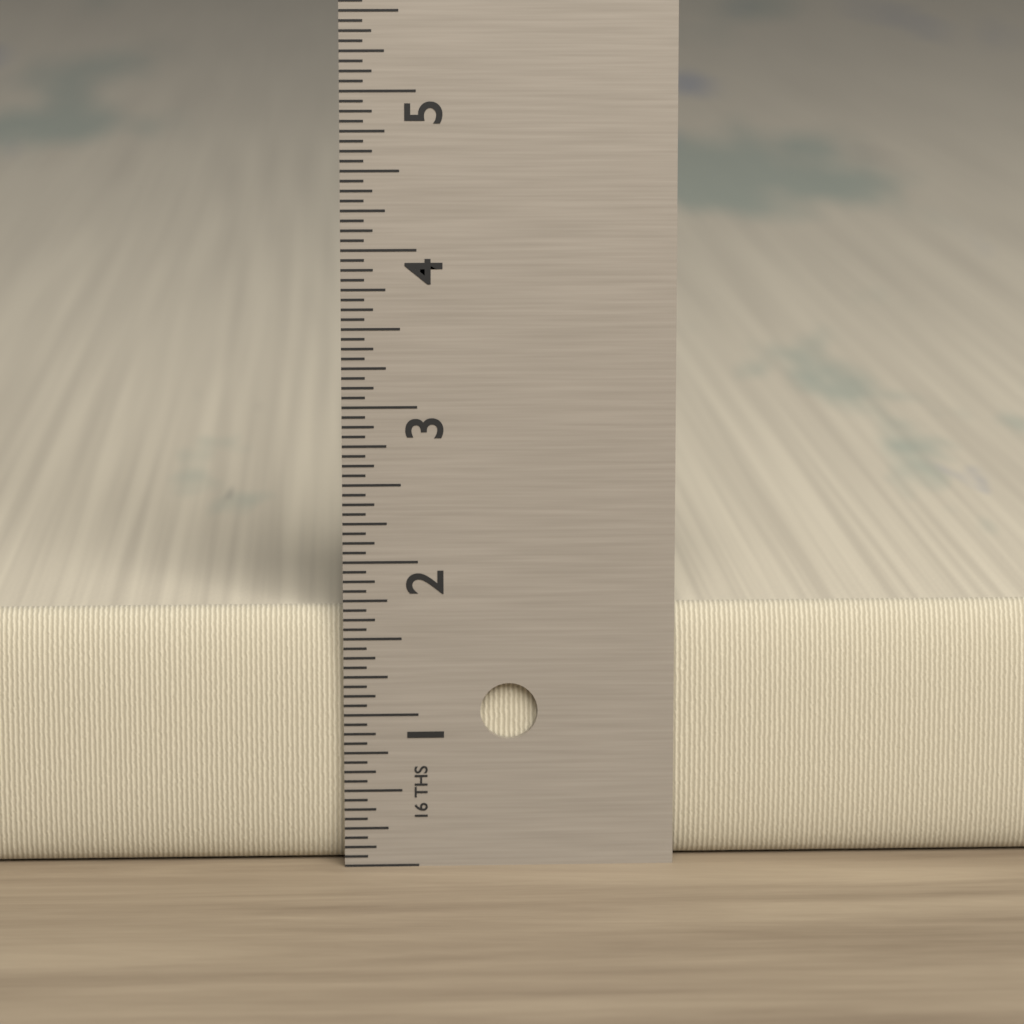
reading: 1.6875 in
